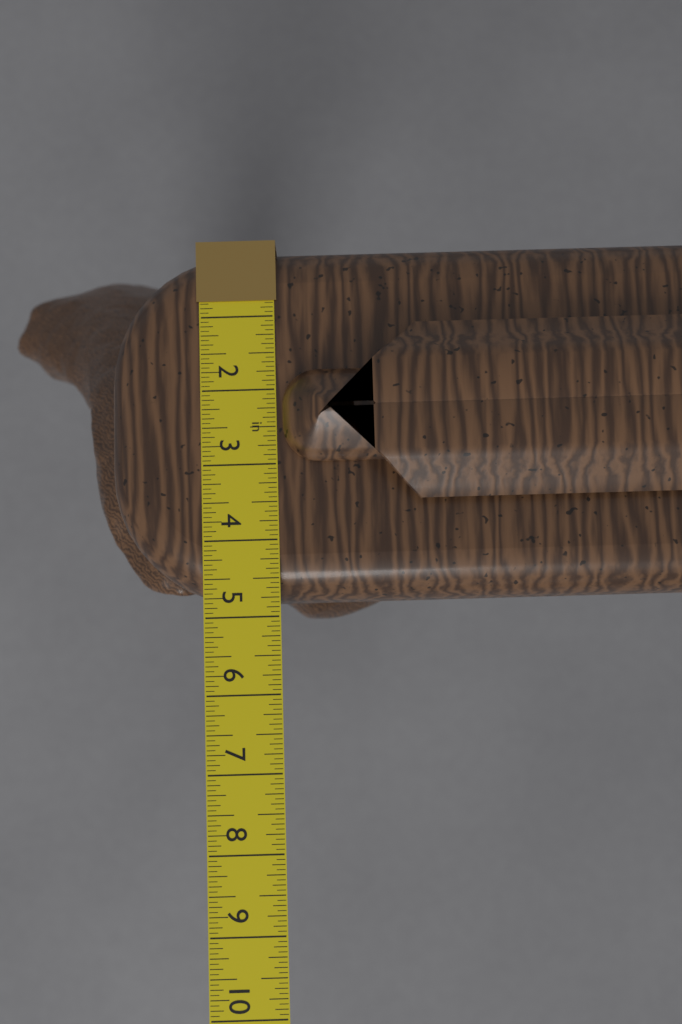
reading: 4.7500 in
